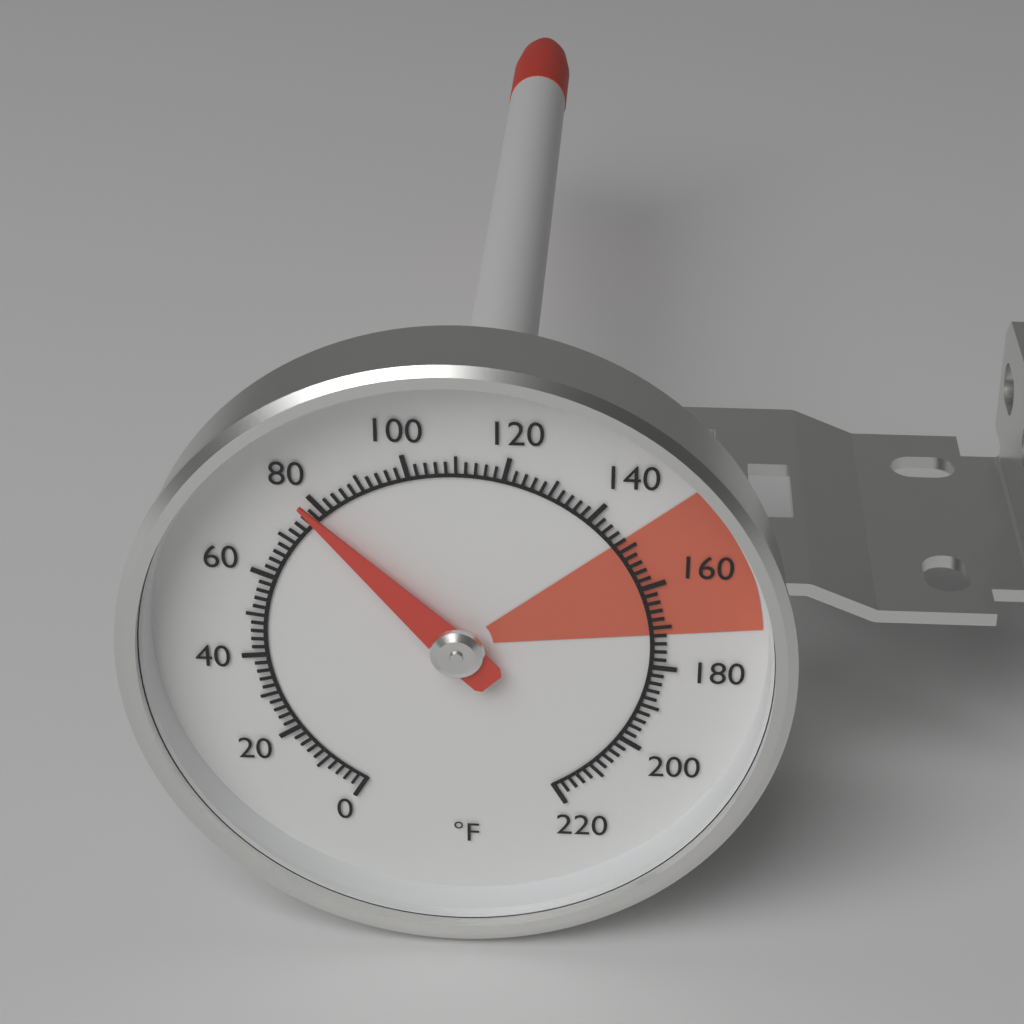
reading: 78 °F
